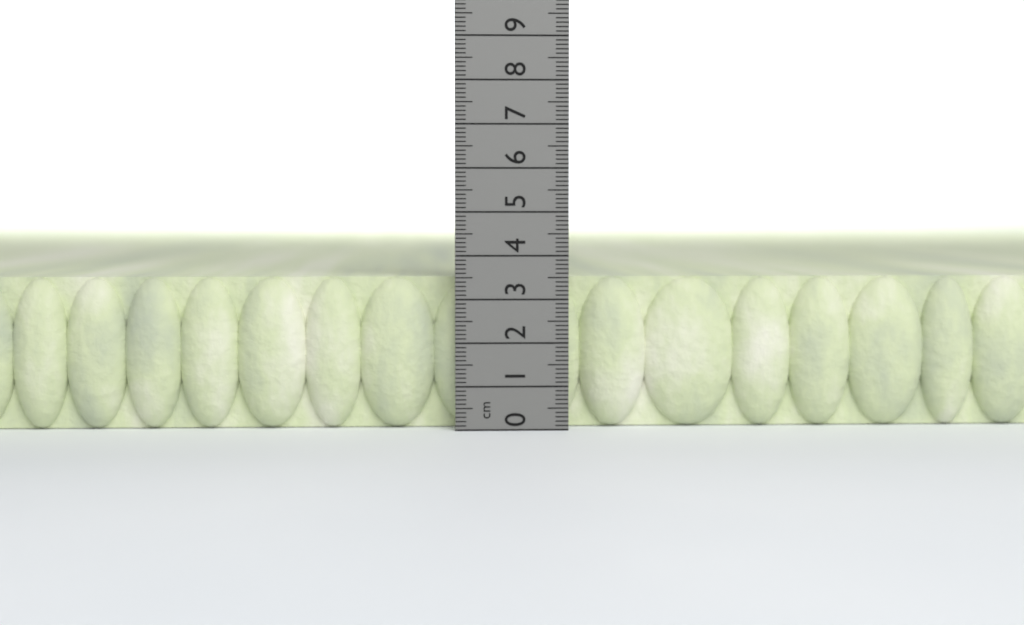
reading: 3.5 cm
